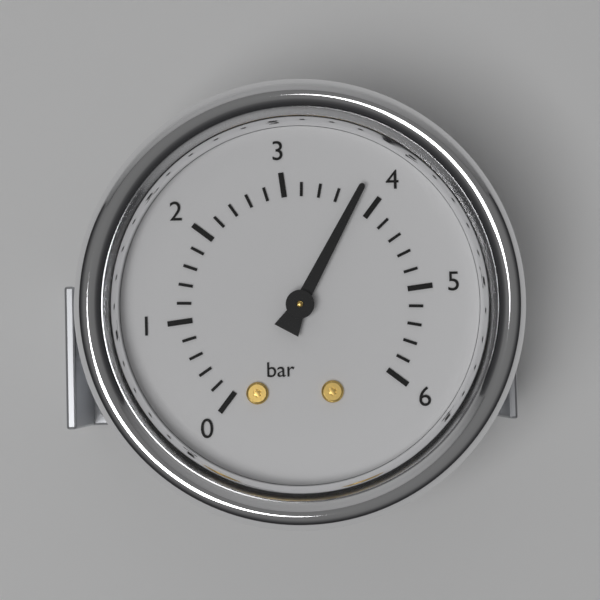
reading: 3.8 bar
